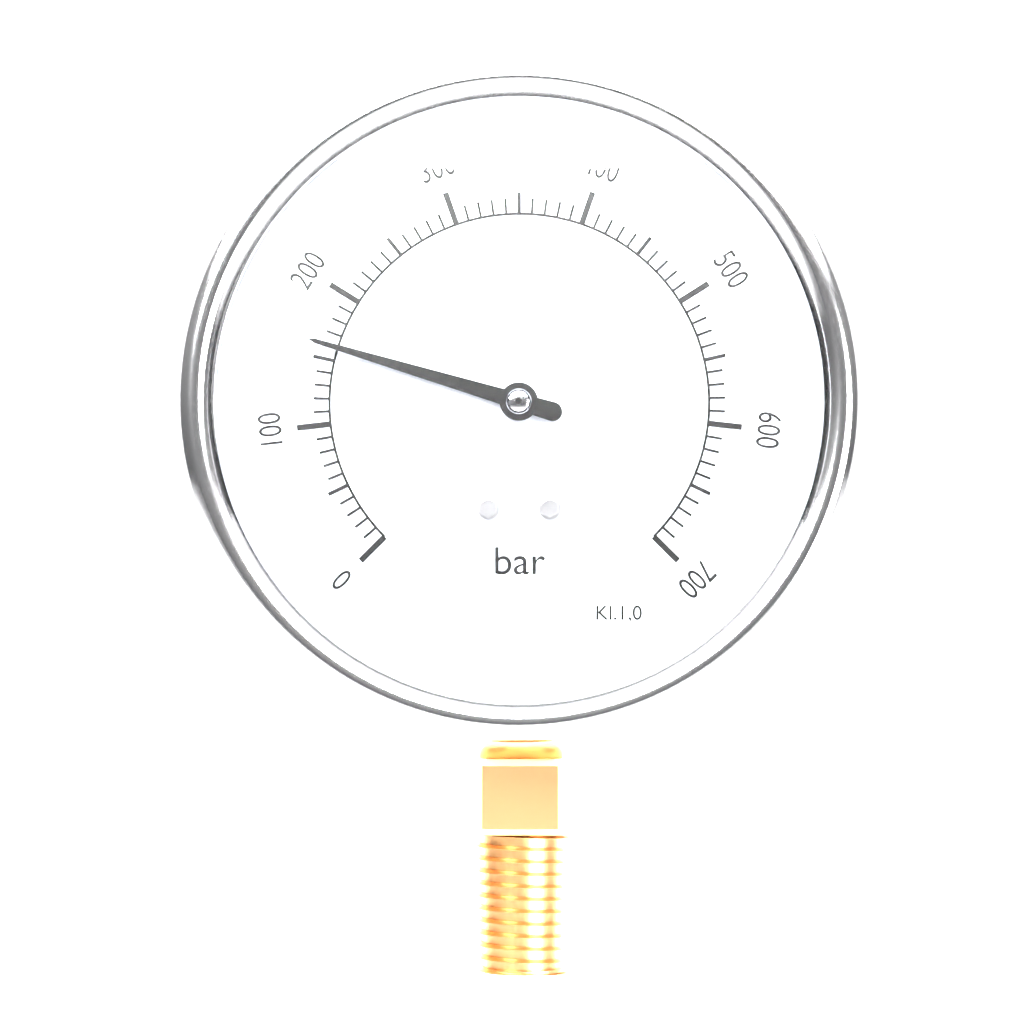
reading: 160 bar
